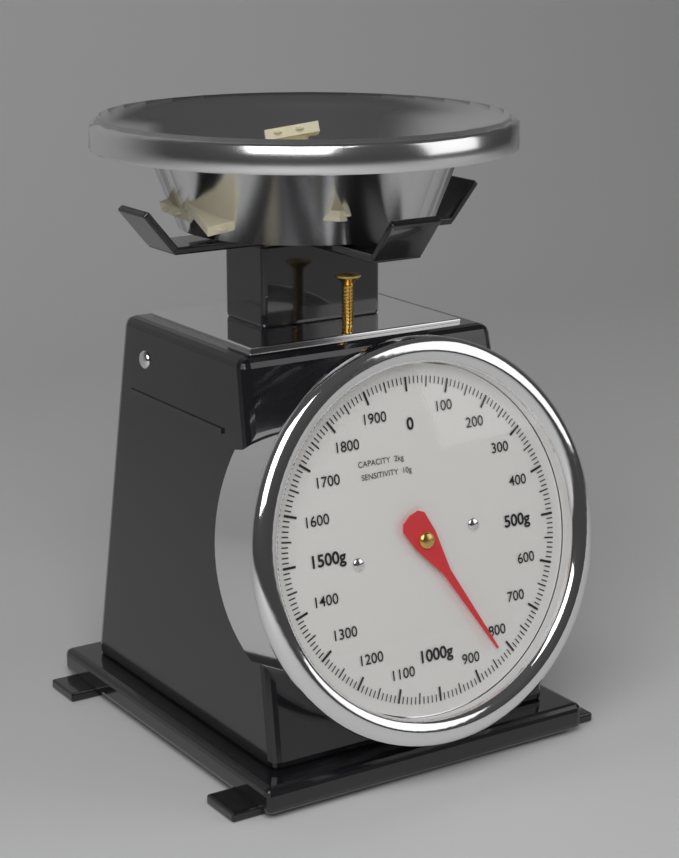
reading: 830 g
